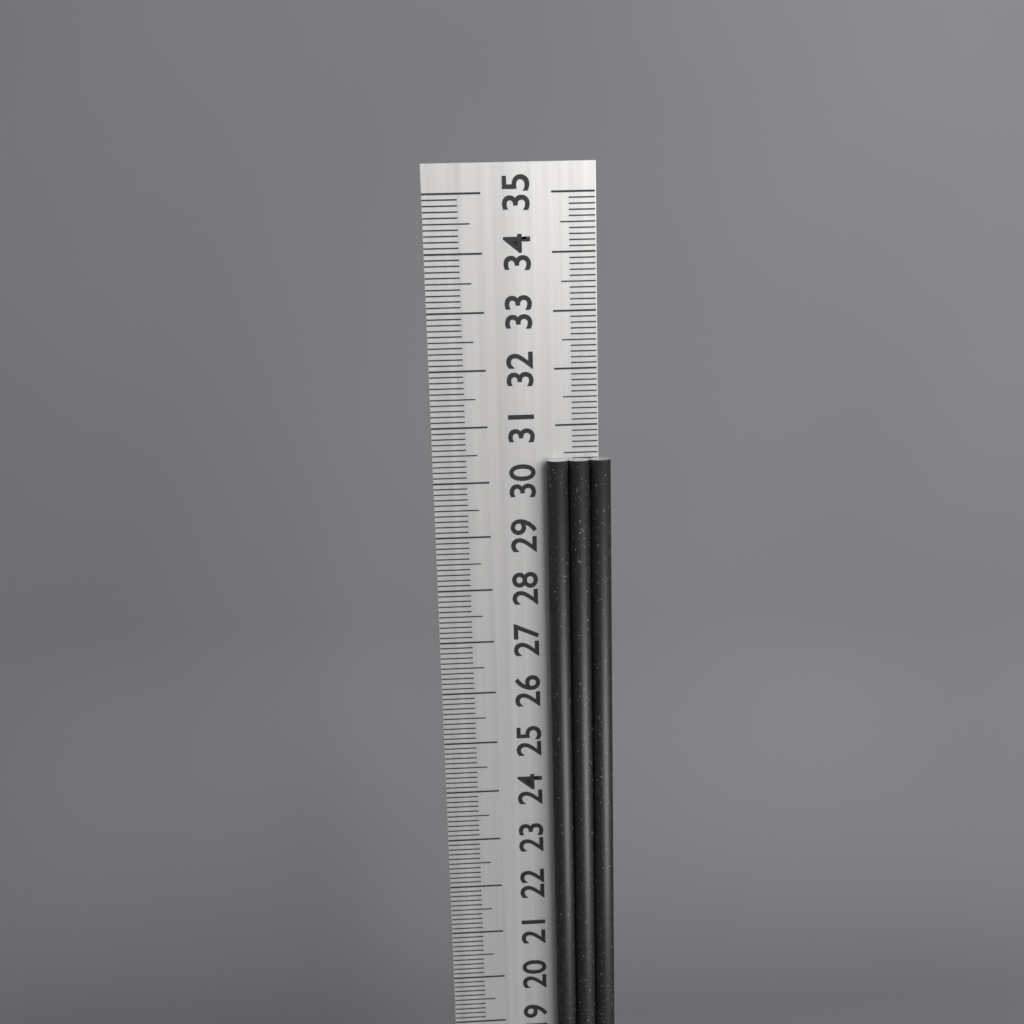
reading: 30.4 cm
